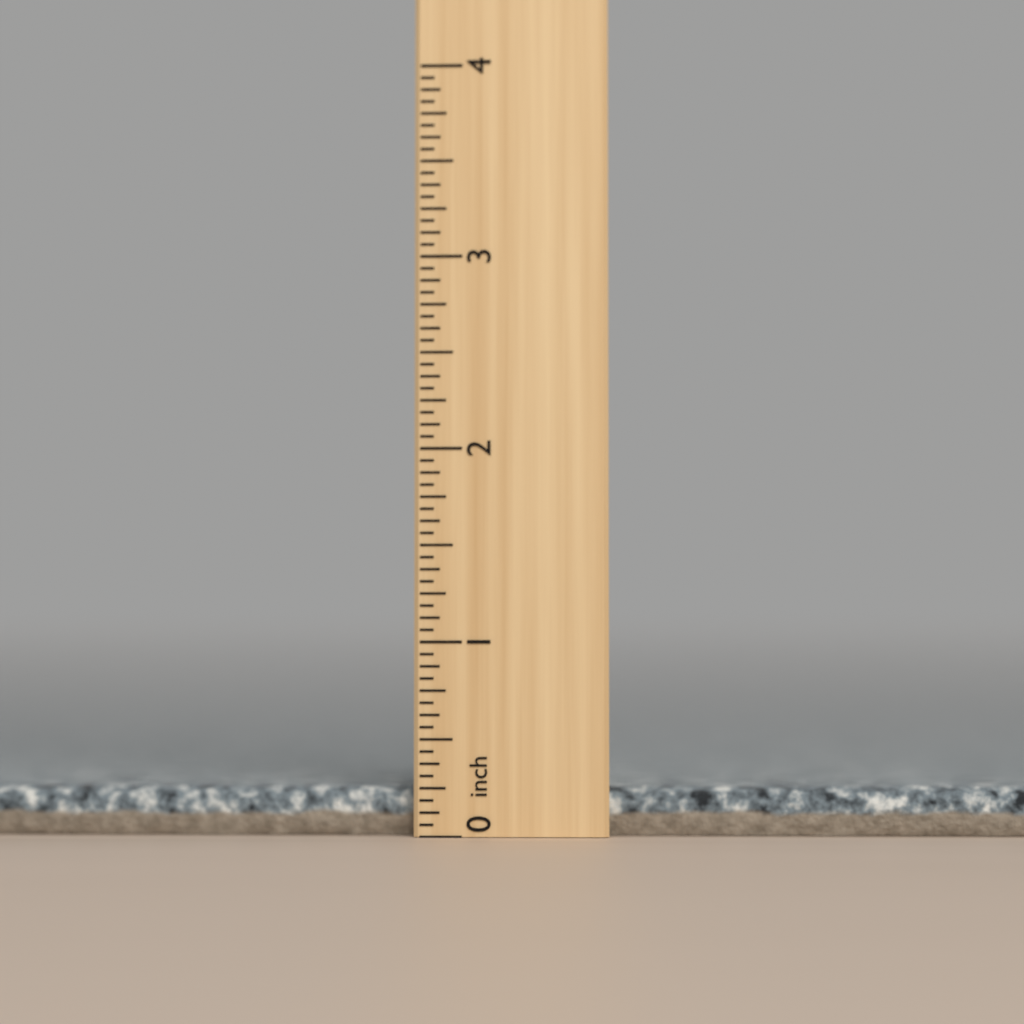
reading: 0.2500 inch
